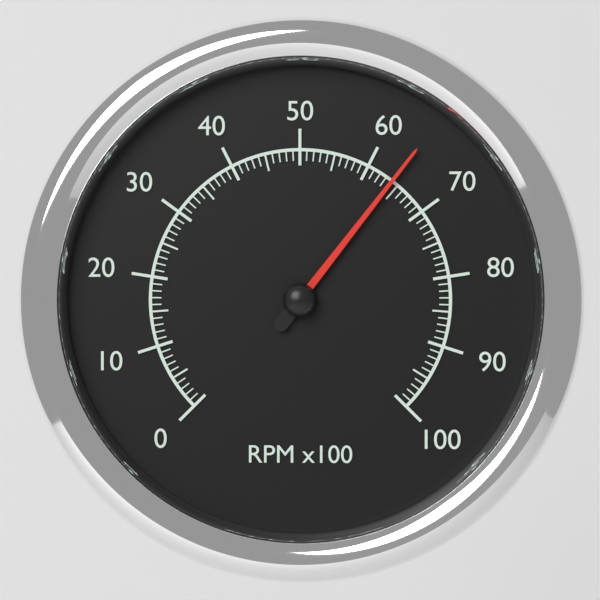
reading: 64 RPM x100
